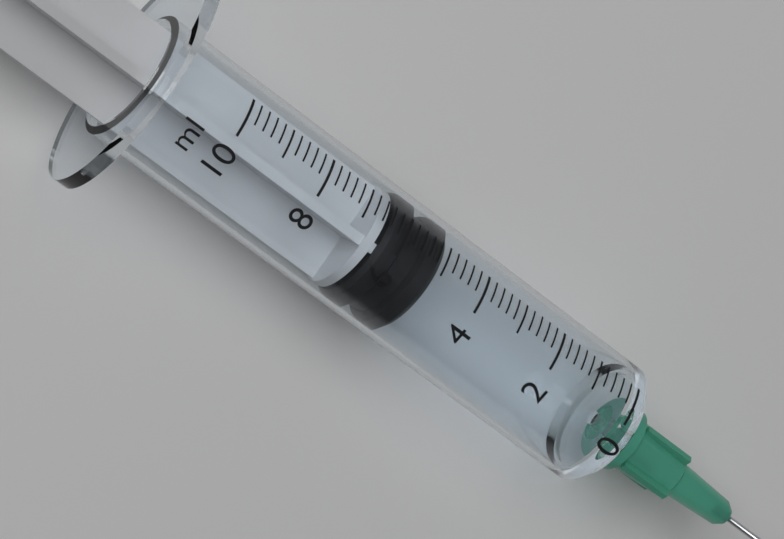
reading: 5.0 ml
